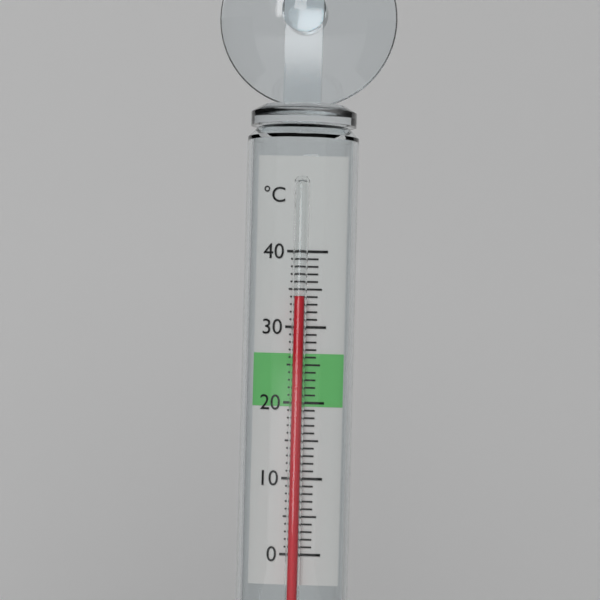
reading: 34 °C
